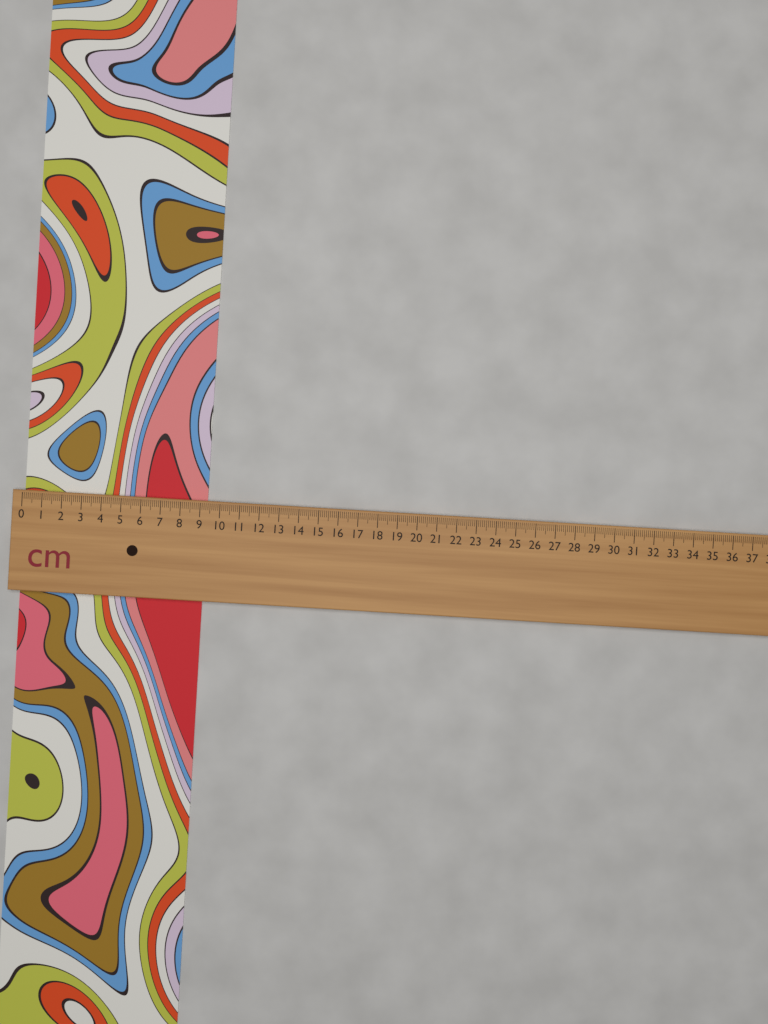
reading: 9.3 cm
